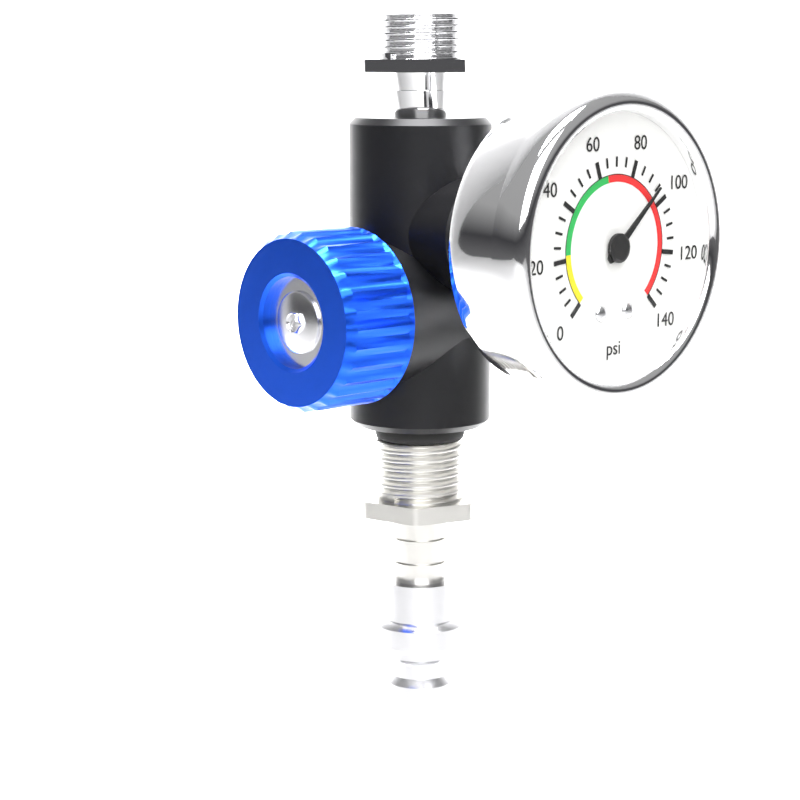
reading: 95 psi
